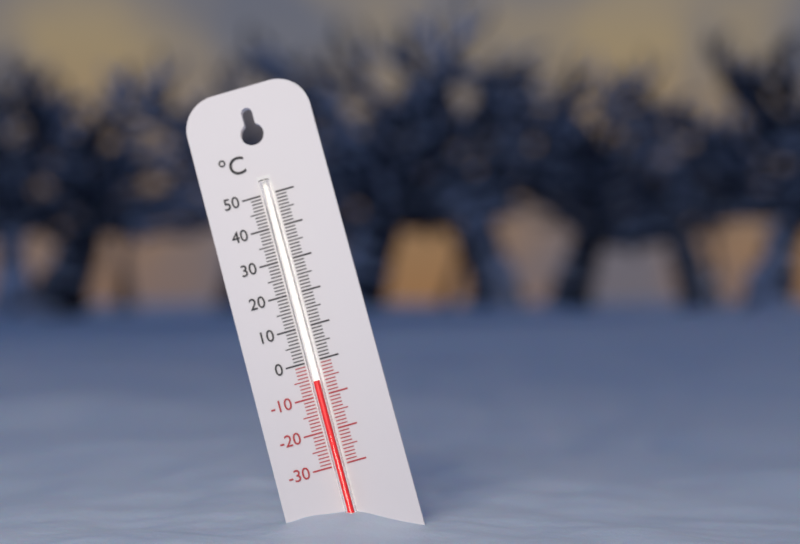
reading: -6 °C
